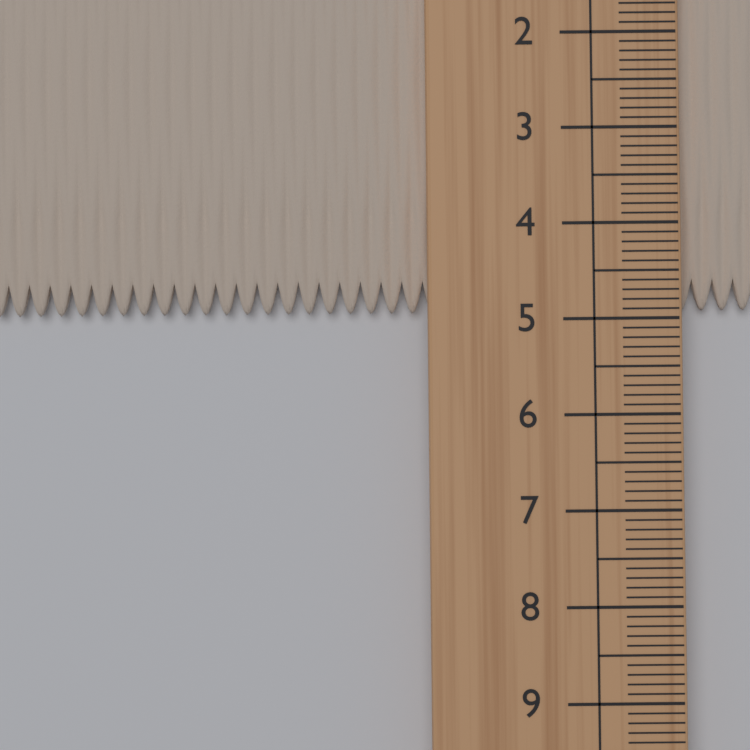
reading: 4.9 cm
